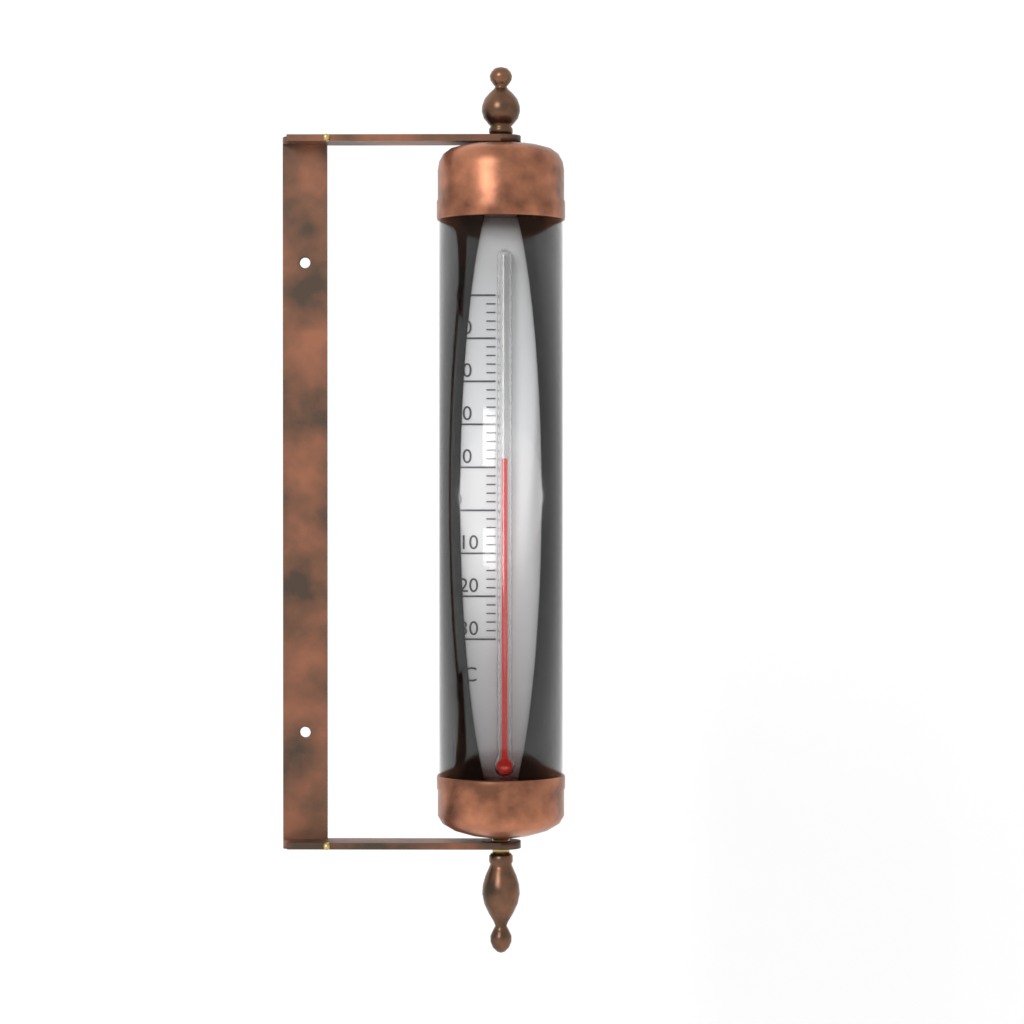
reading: 12 °C
